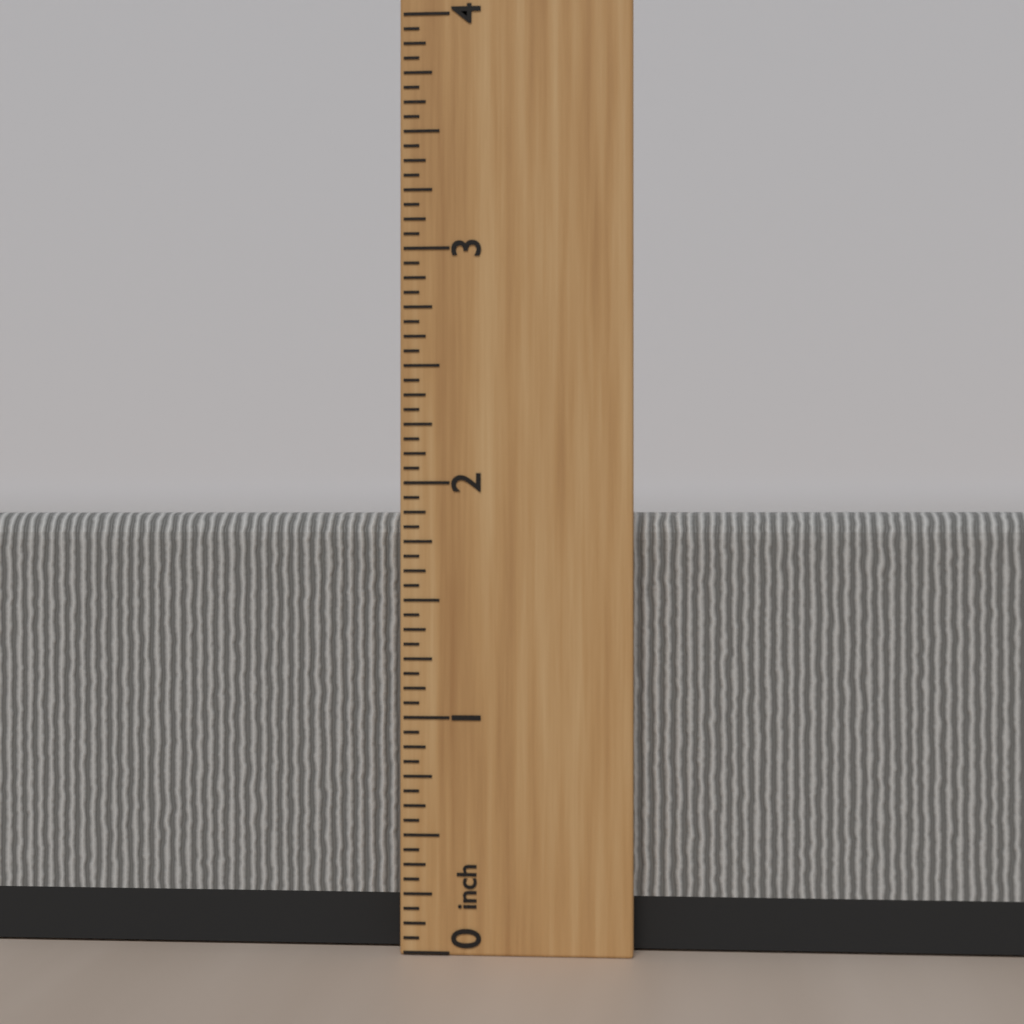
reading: 1.8750 inch
